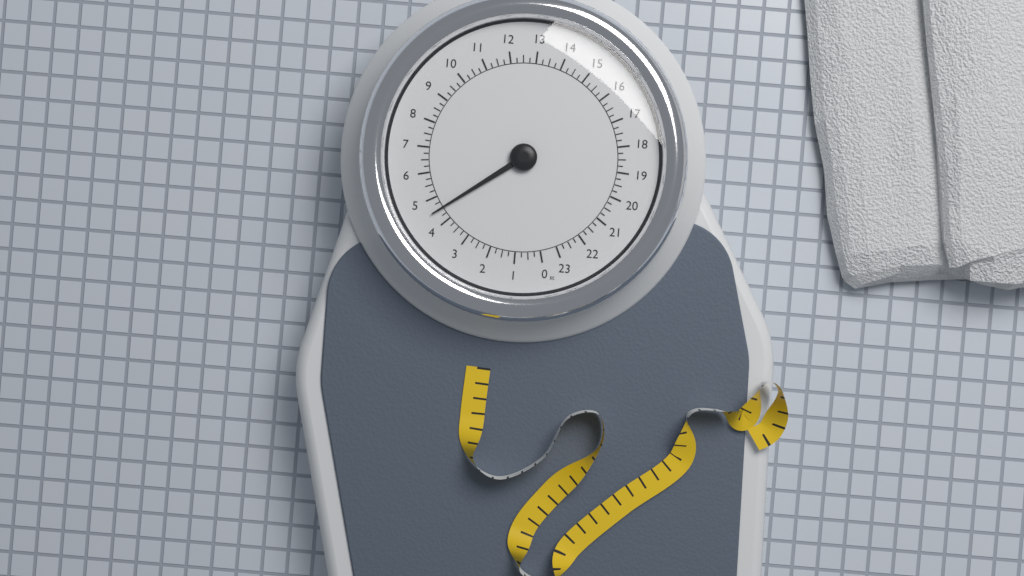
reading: 4.50 st
